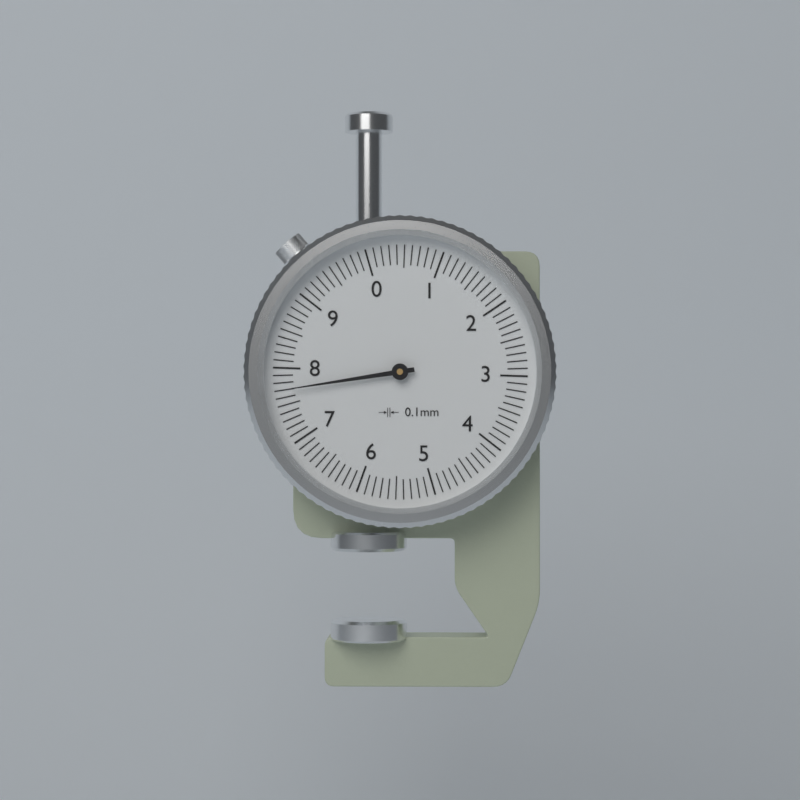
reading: 7.7 mm
